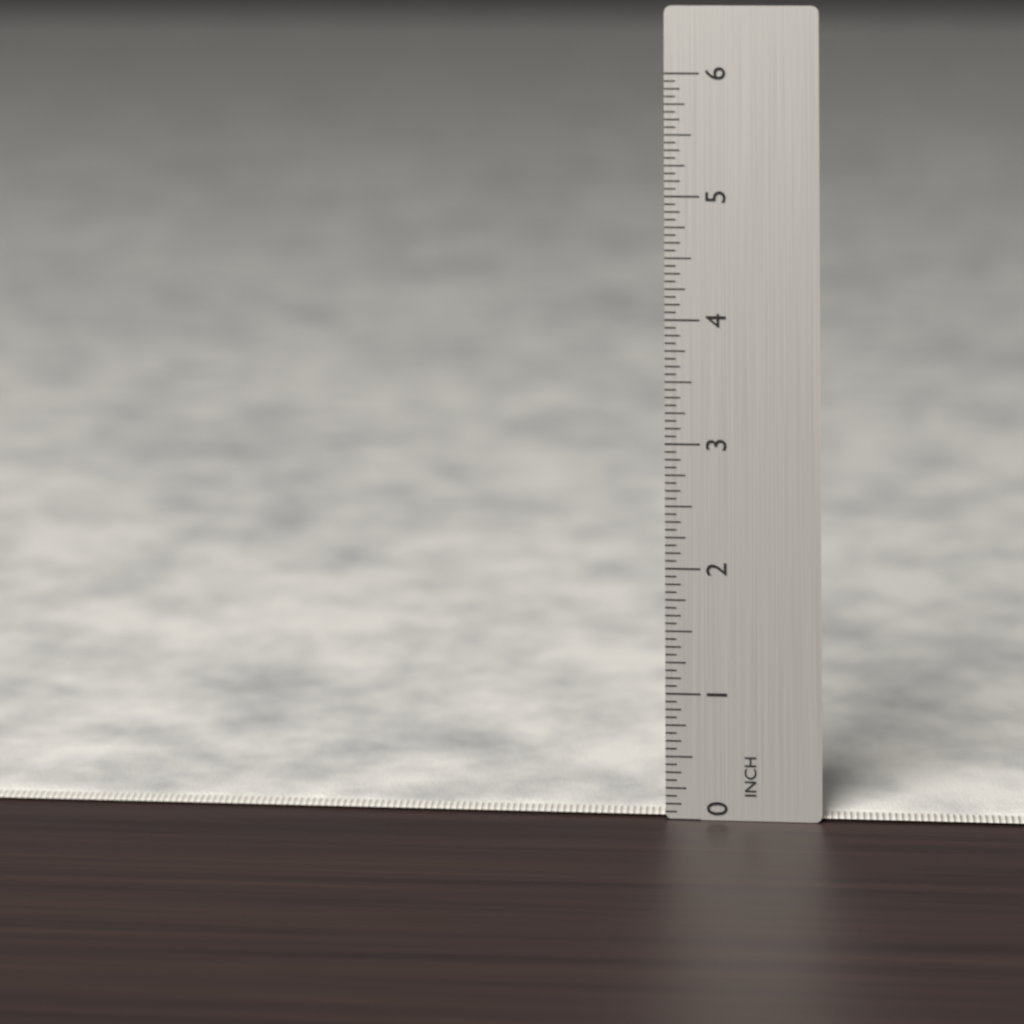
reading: 0.0625 in
